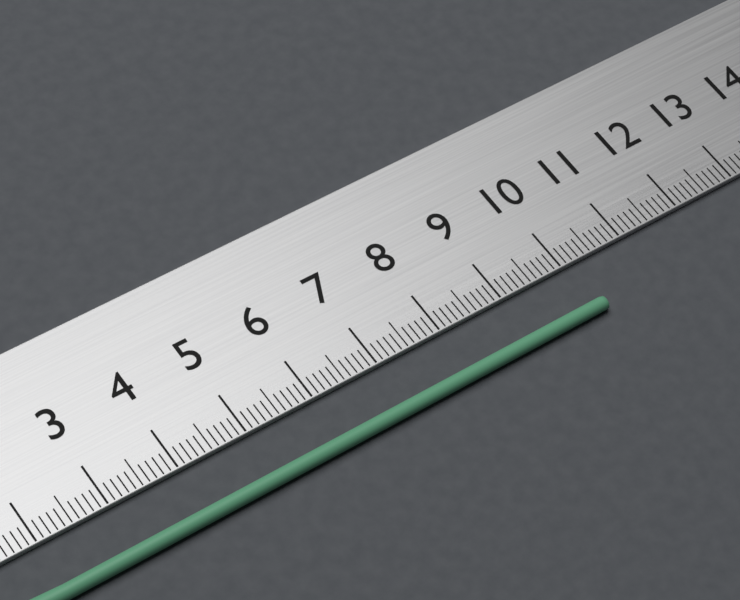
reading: 10.2 cm
